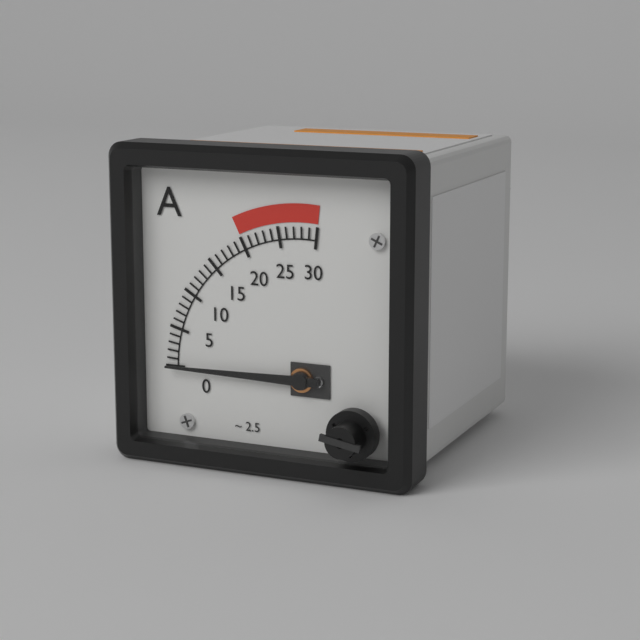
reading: 0 A
